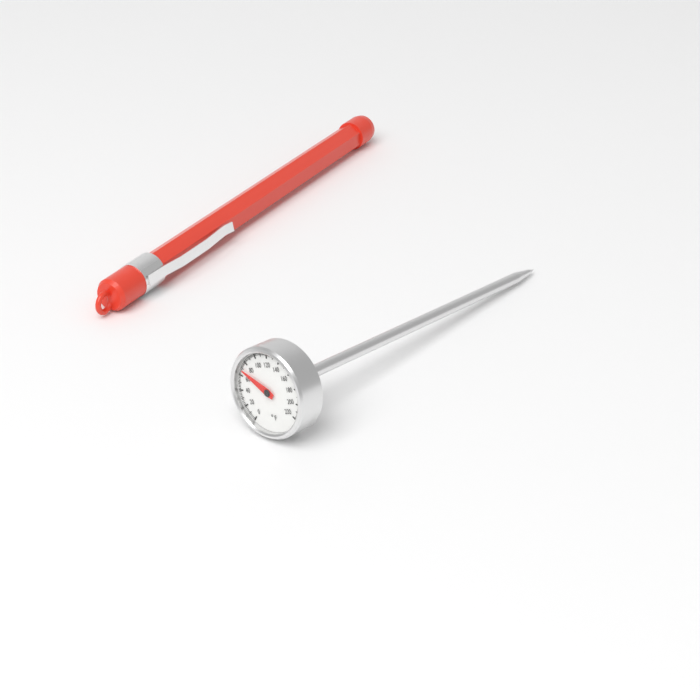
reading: 68 °F
